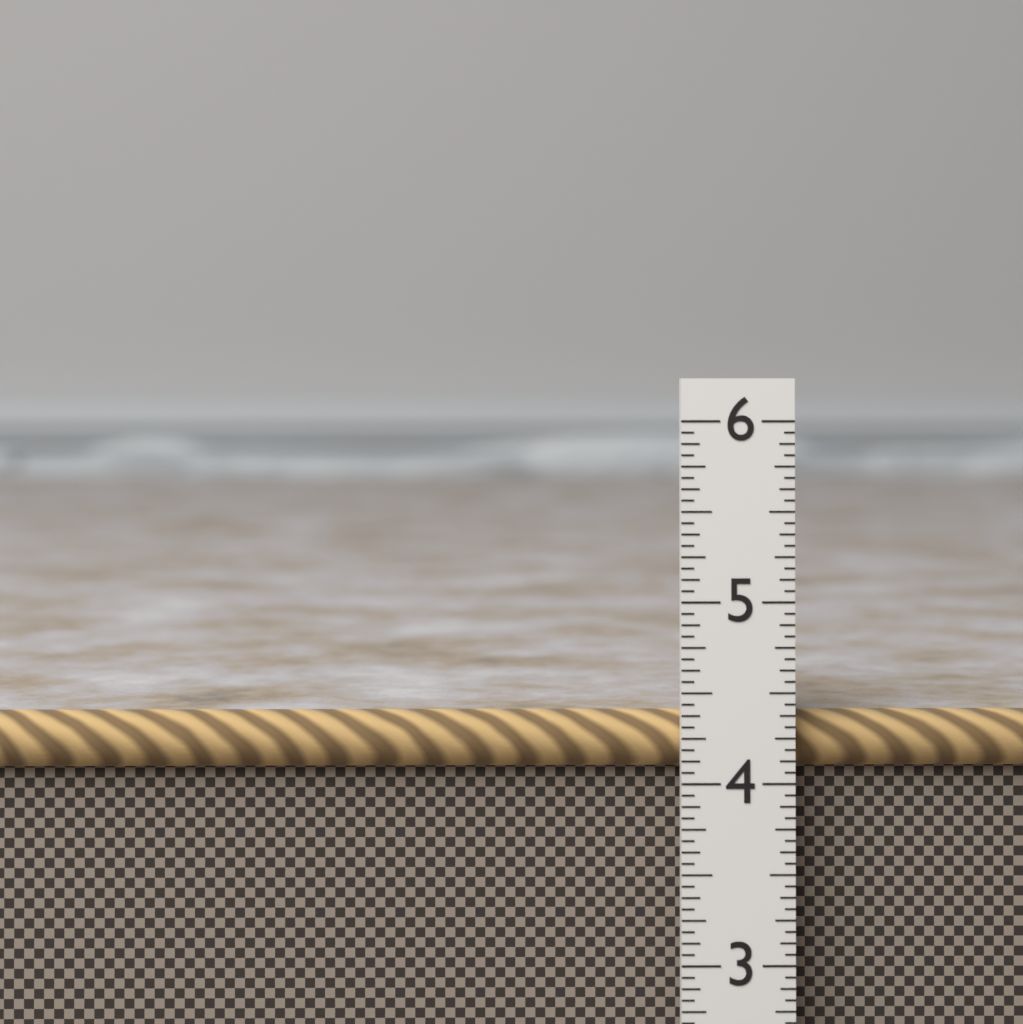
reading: 4.3750 in
